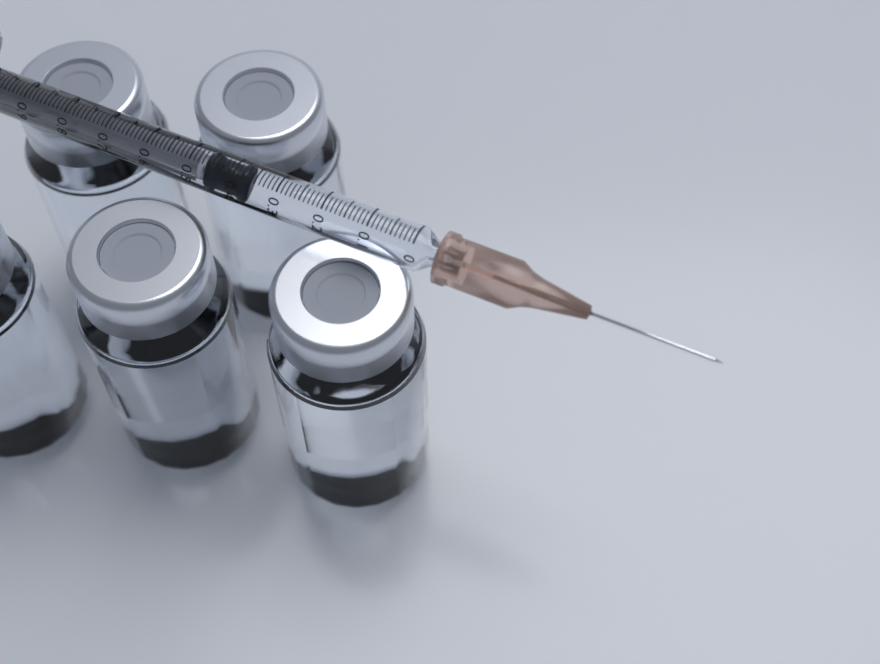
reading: 0.36 ml
